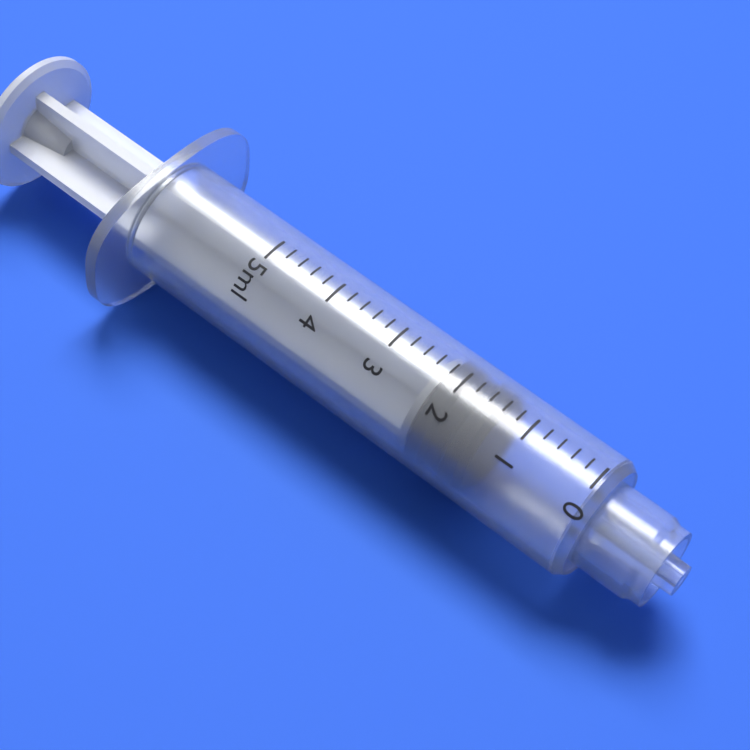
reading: 1.4 ml
